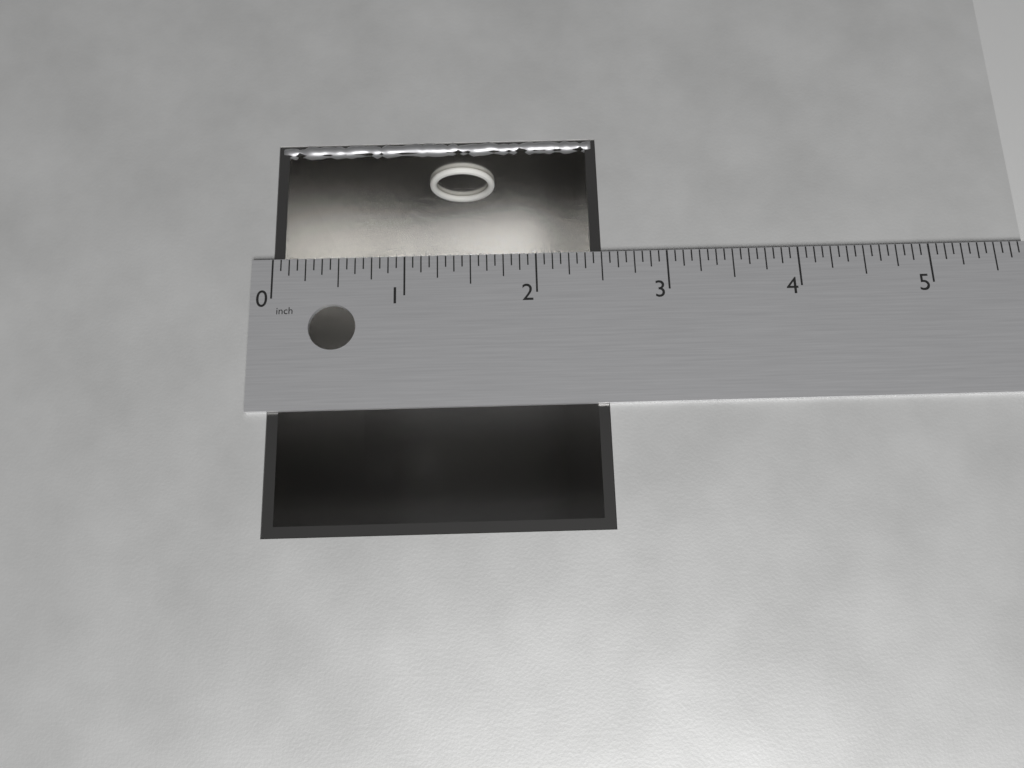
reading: 2.5000 in
